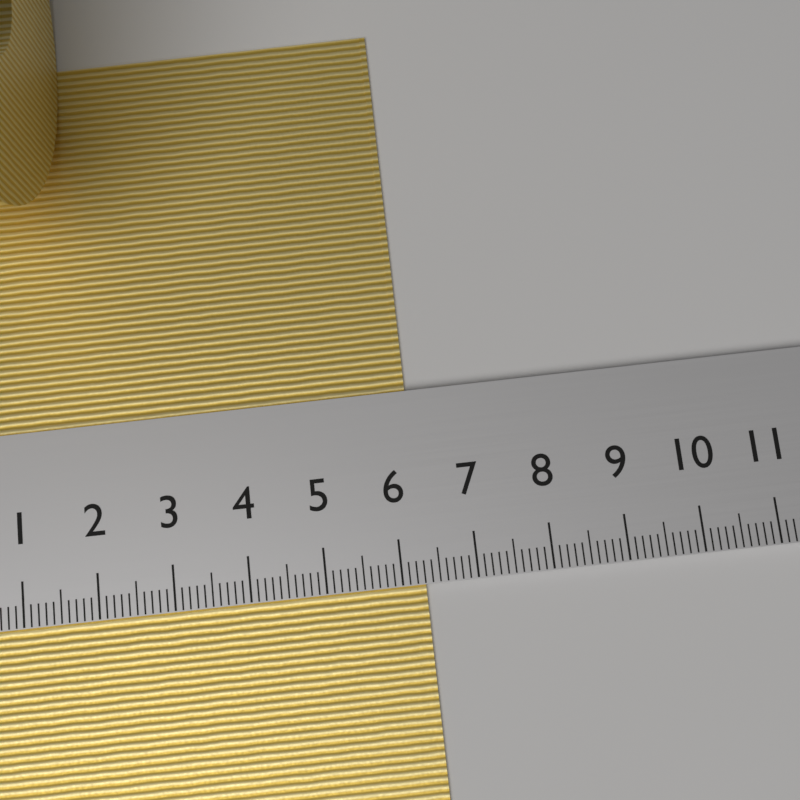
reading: 6.3 cm
